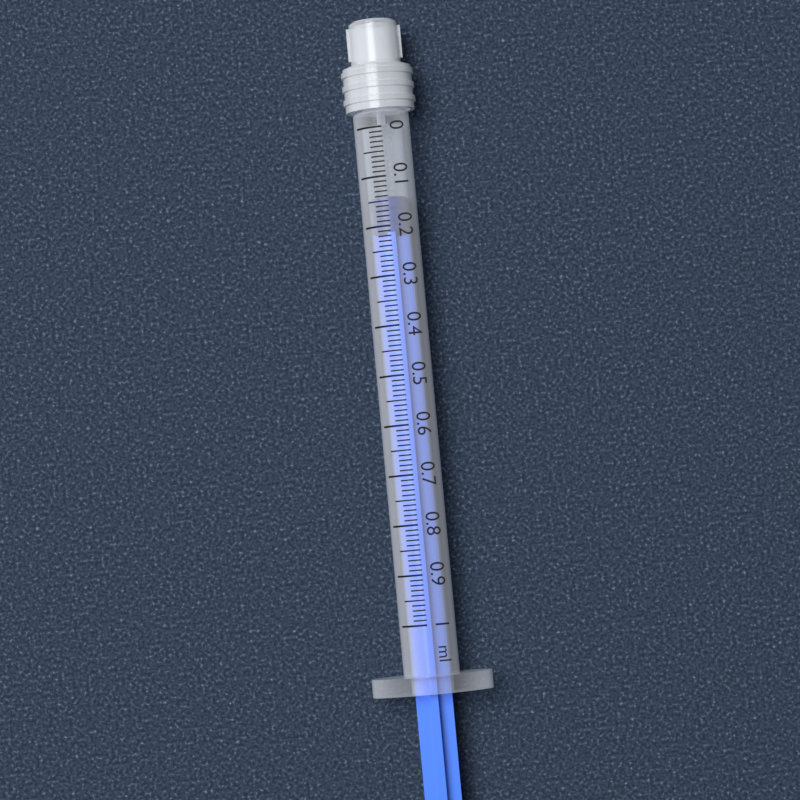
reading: 0.14 ml
